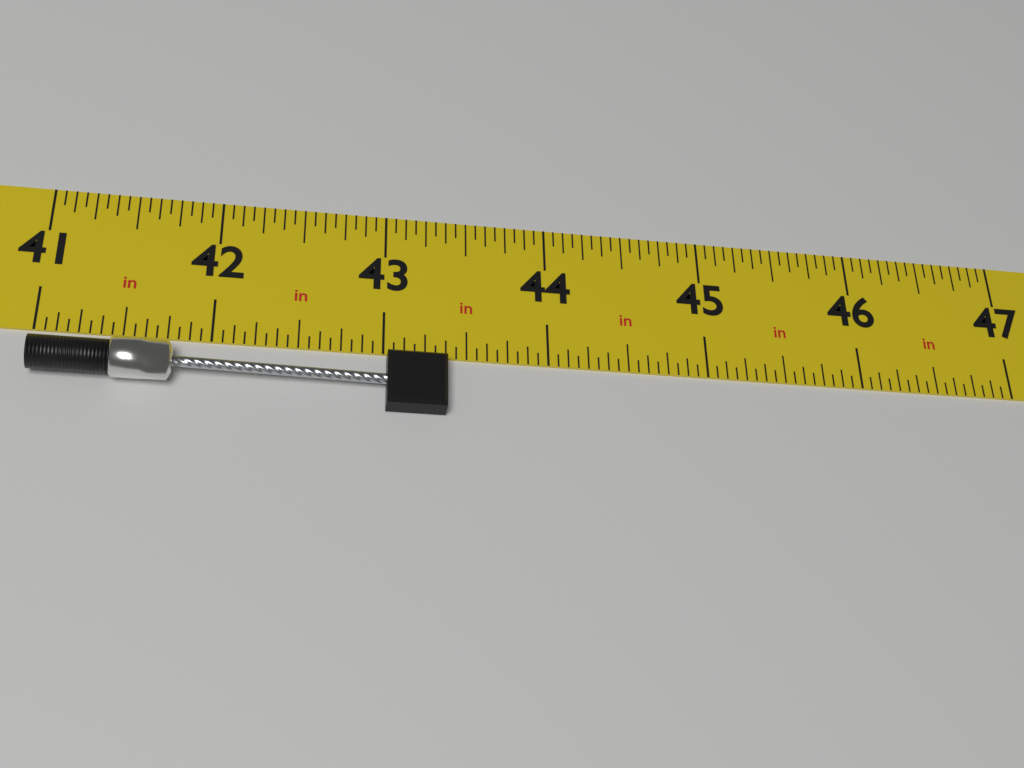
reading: 43.3750 in
